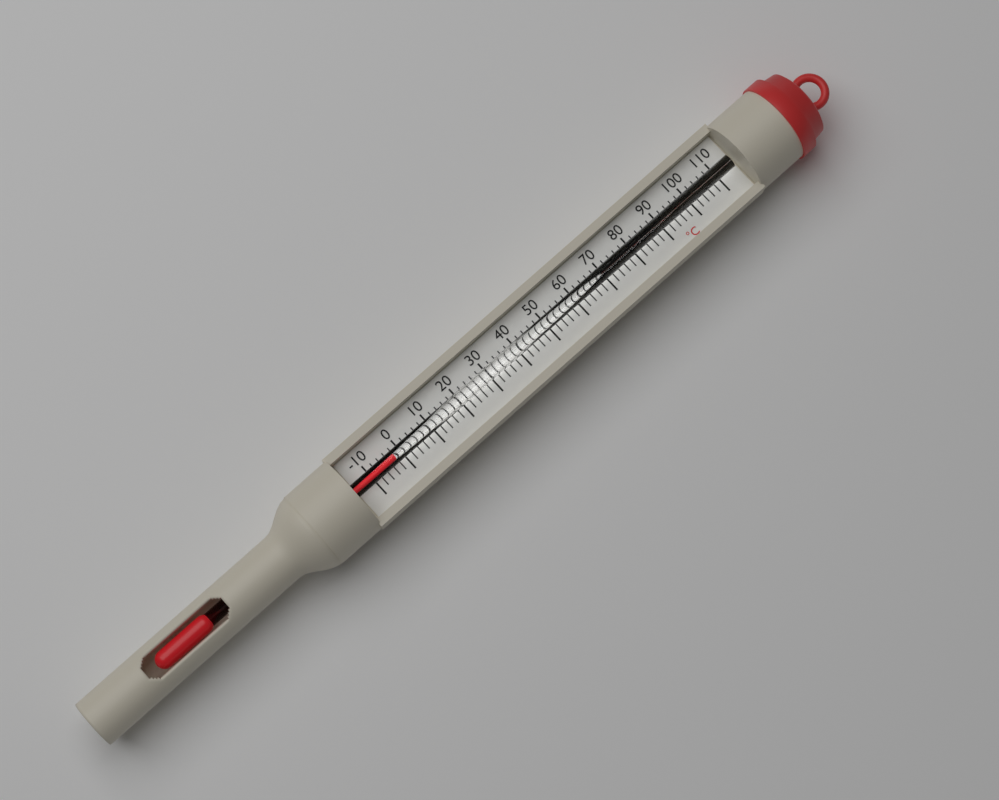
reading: -2 °C
